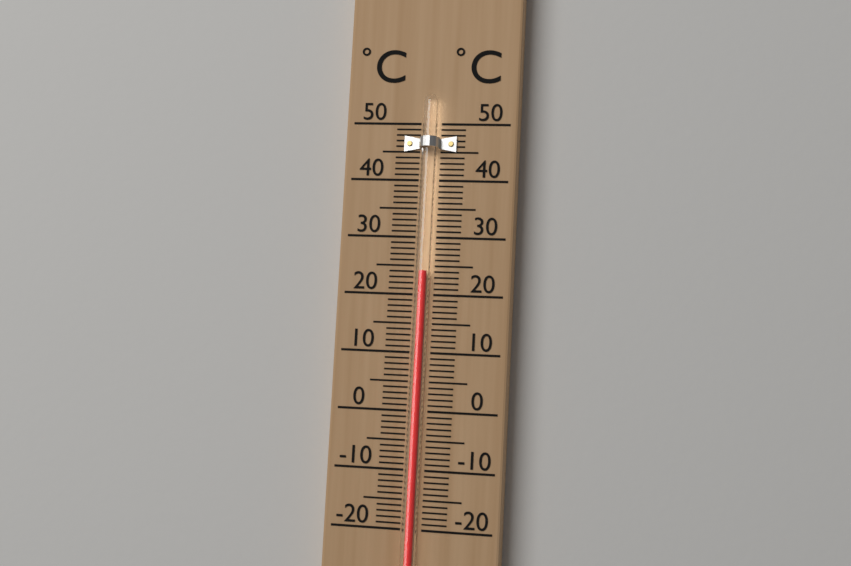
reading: 24 °C
